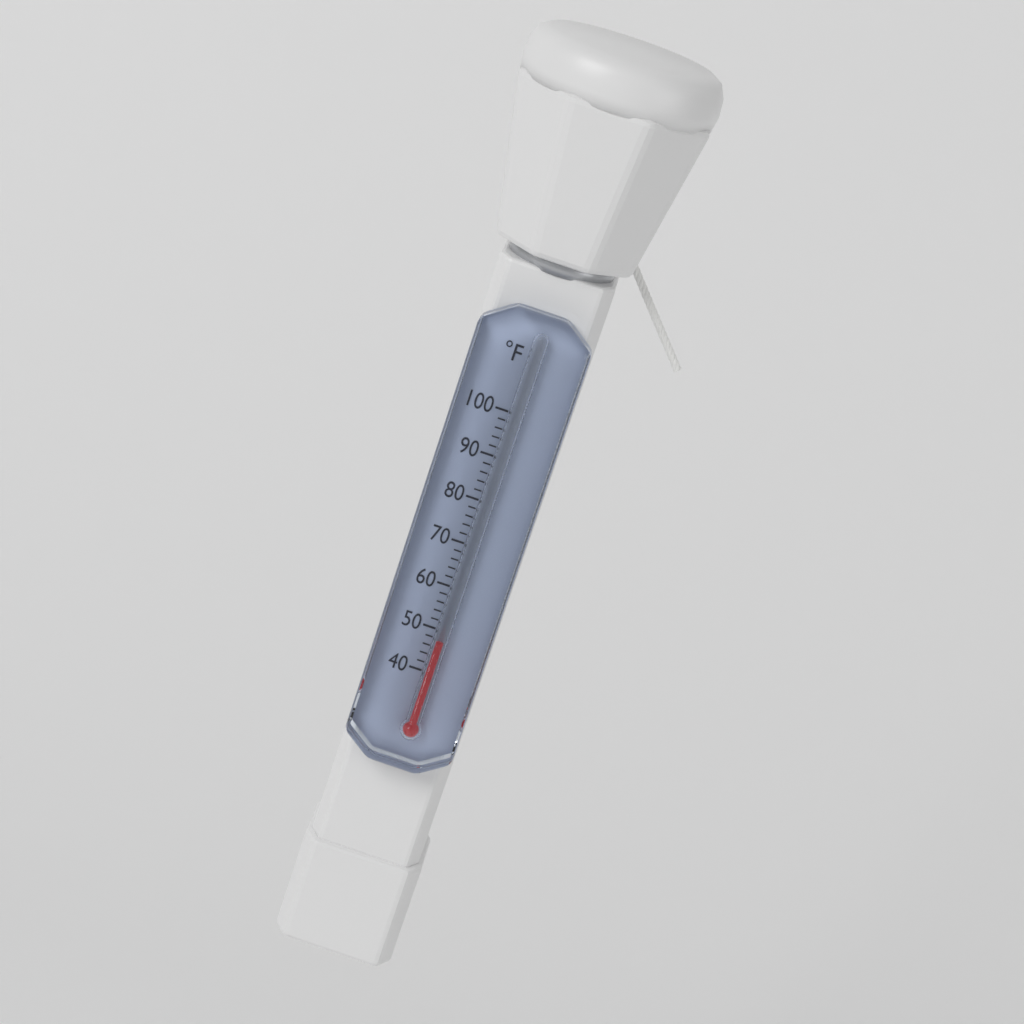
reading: 48 °F
